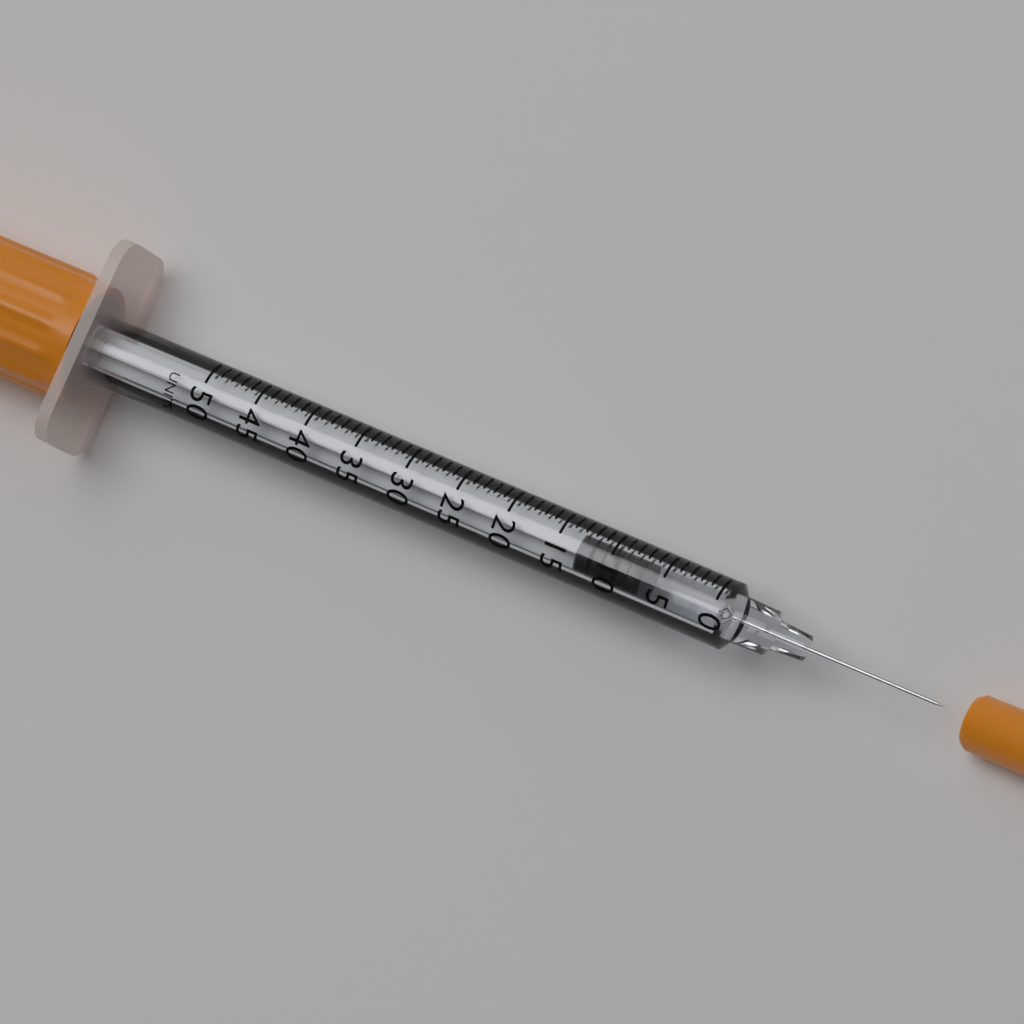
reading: 7 UNITS
